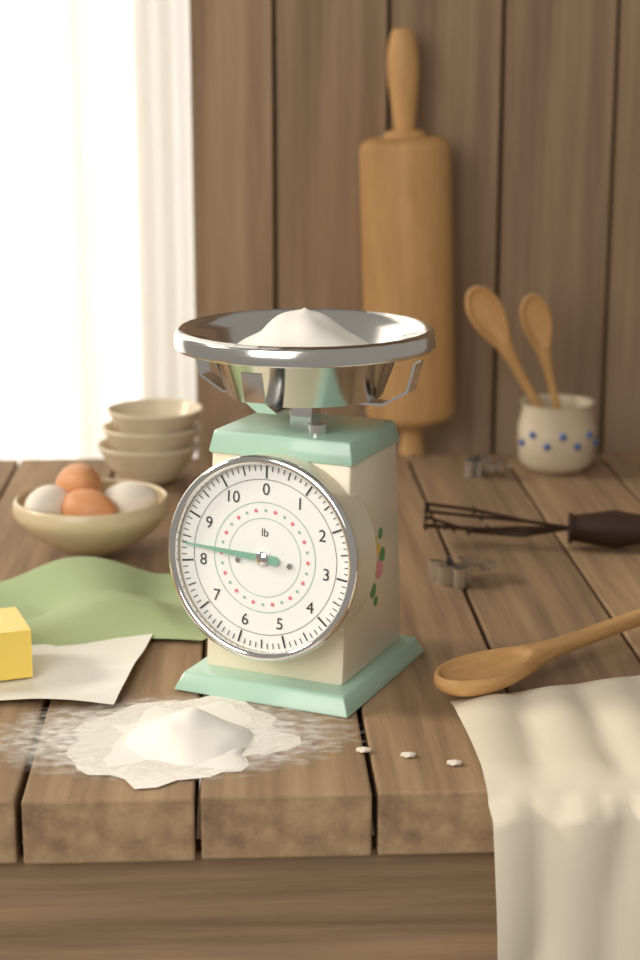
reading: 8.375 lb
